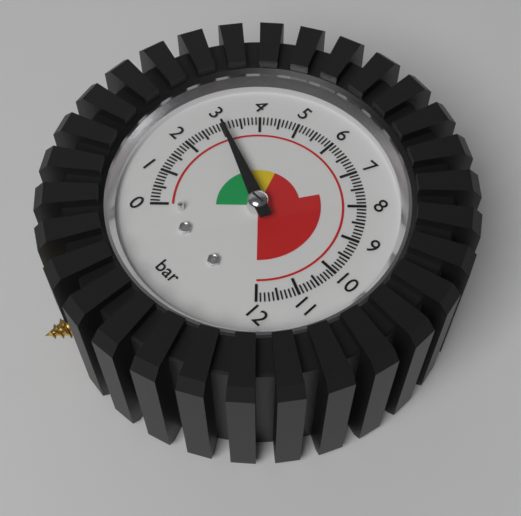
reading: 3.0 bar
